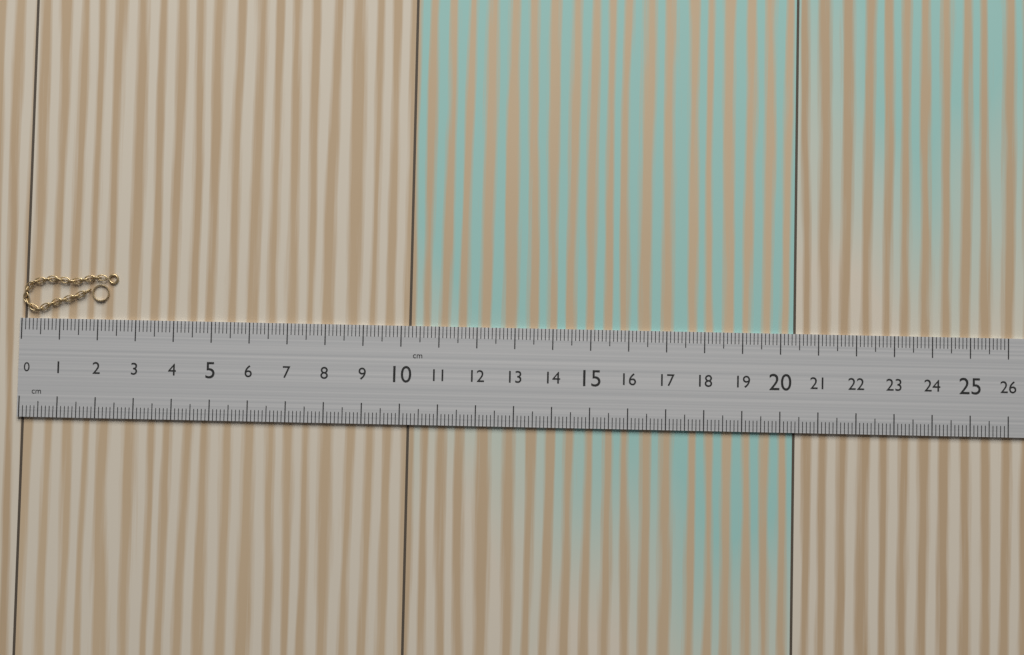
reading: 2.5 cm
